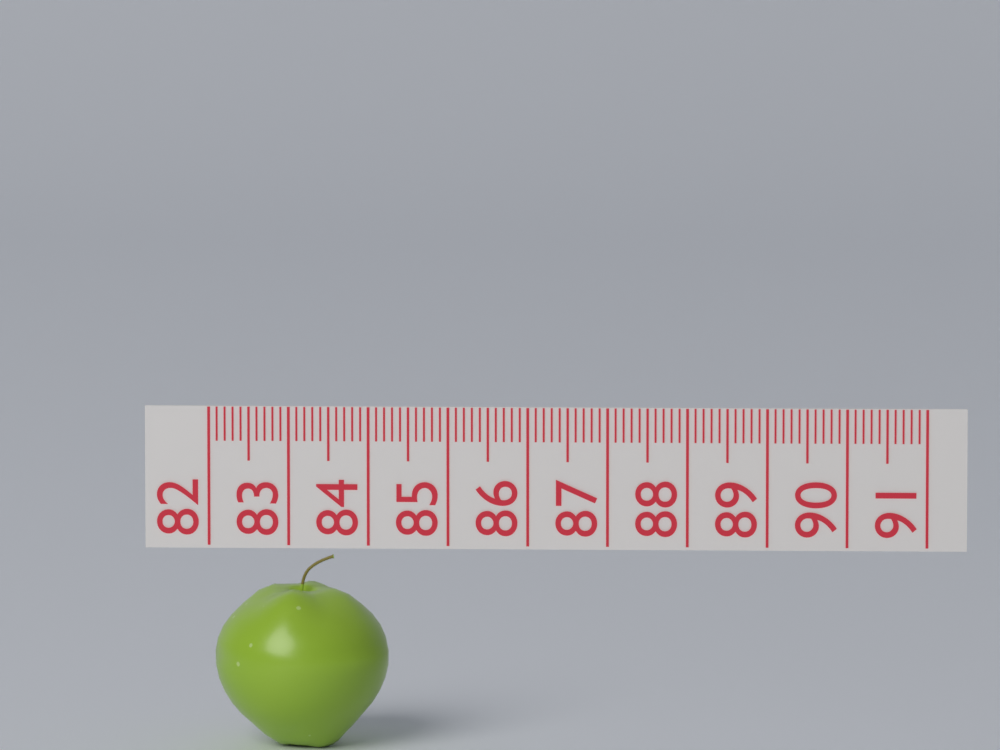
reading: 84.2 (no unit)
